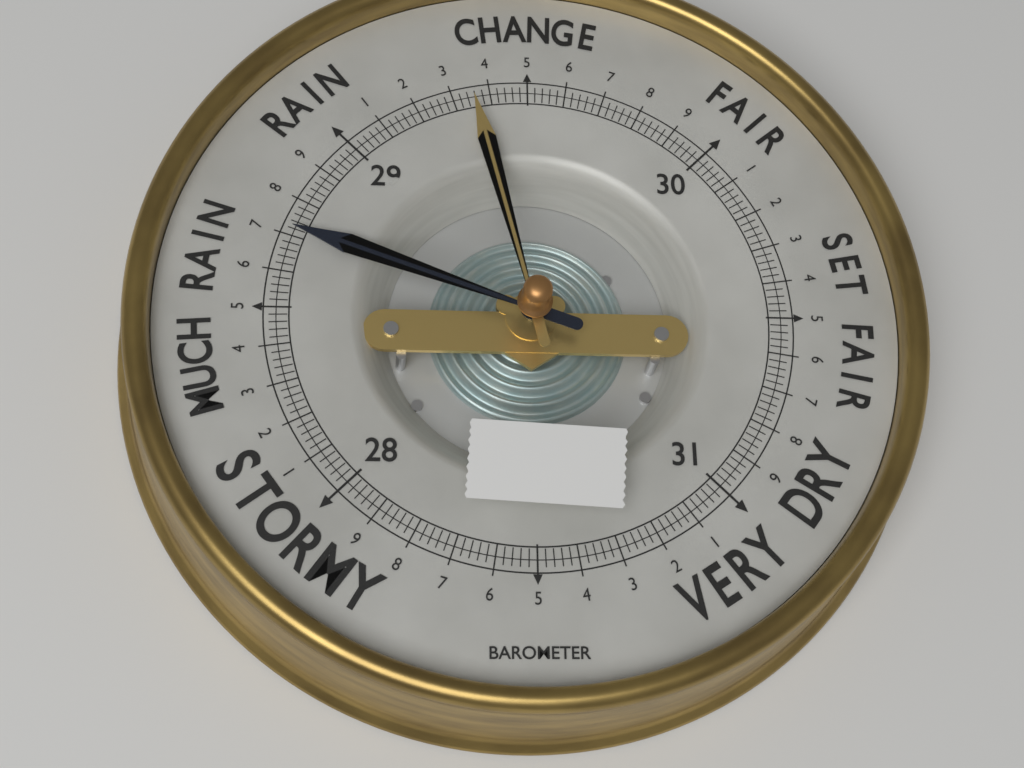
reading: 28.72 (no unit)
